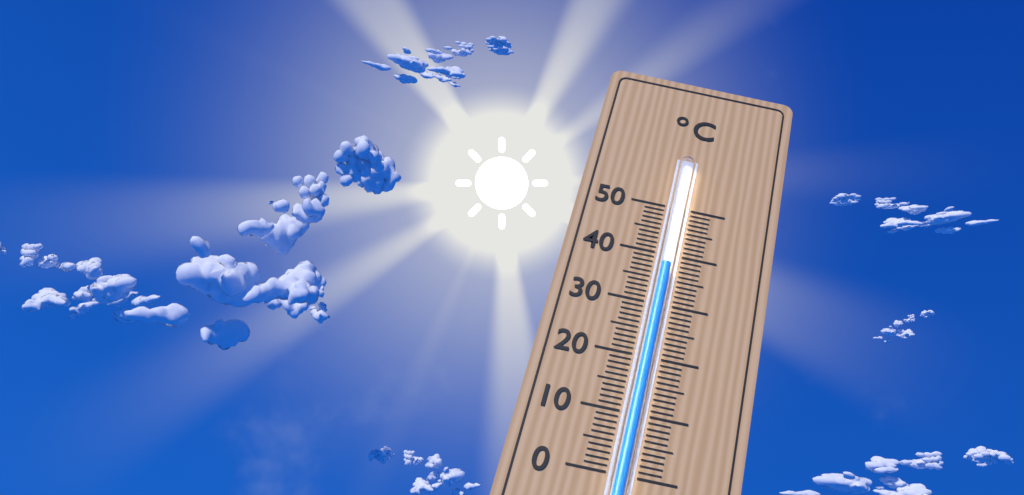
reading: 37 °C
